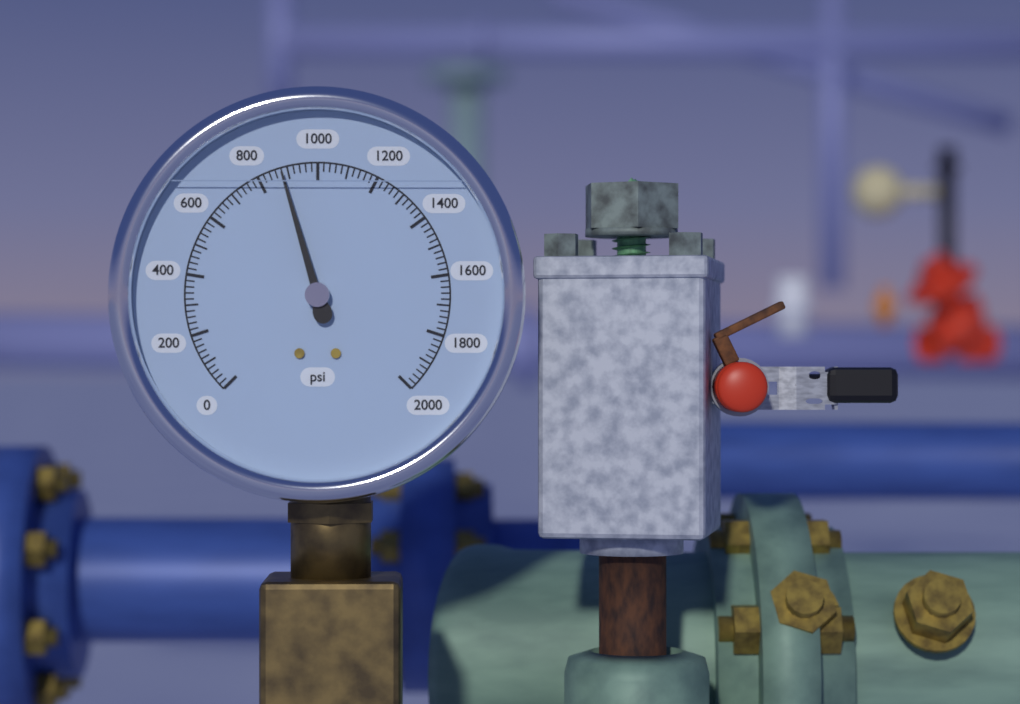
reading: 880 psi
